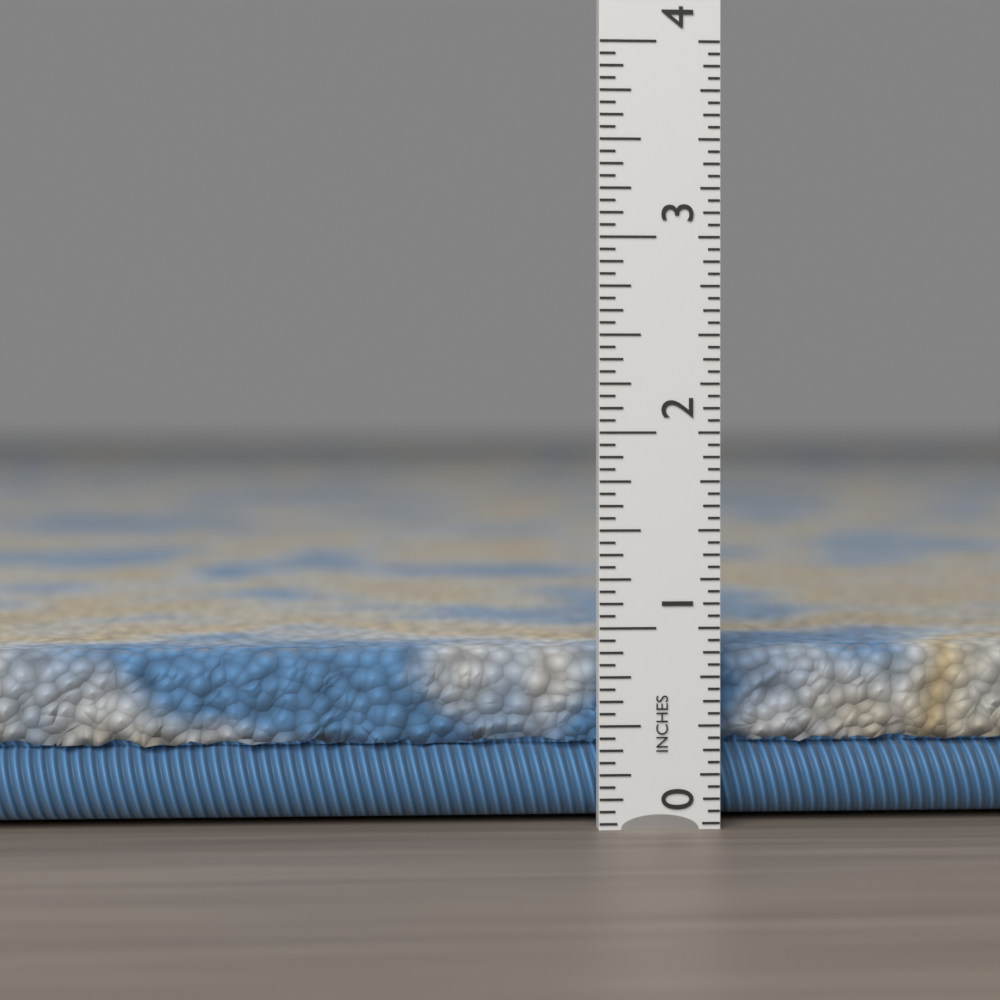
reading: 0.8750 in
